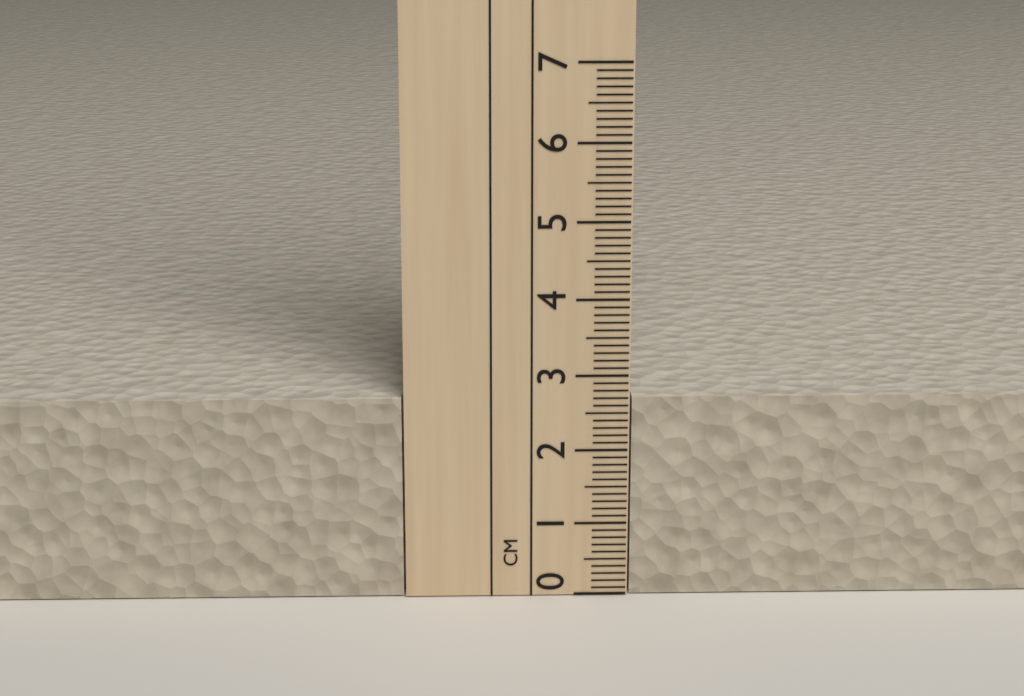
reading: 2.7 cm
